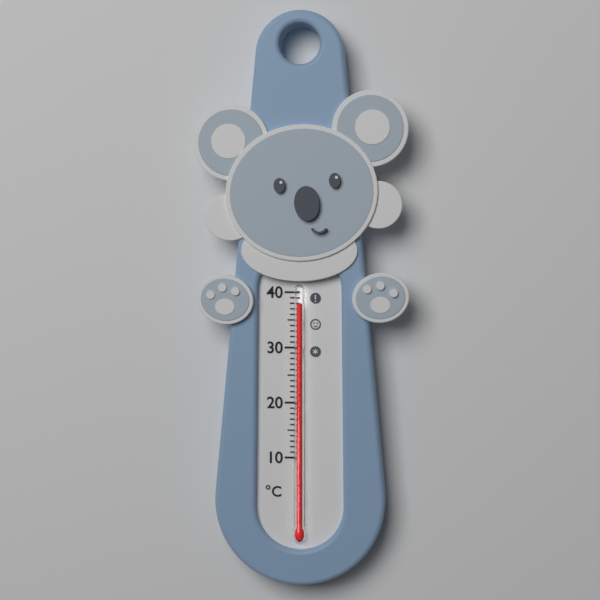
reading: 38 °C
